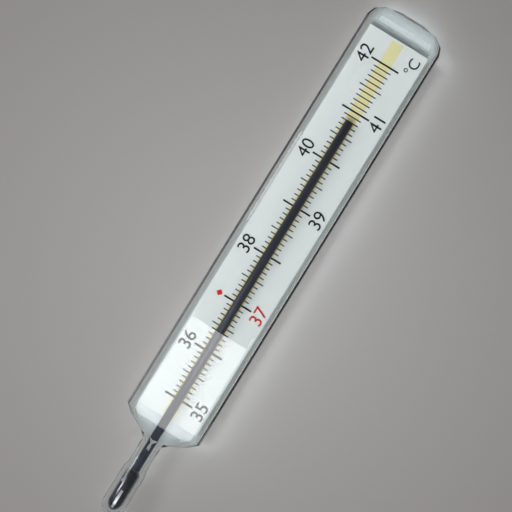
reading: 40.8 °C
